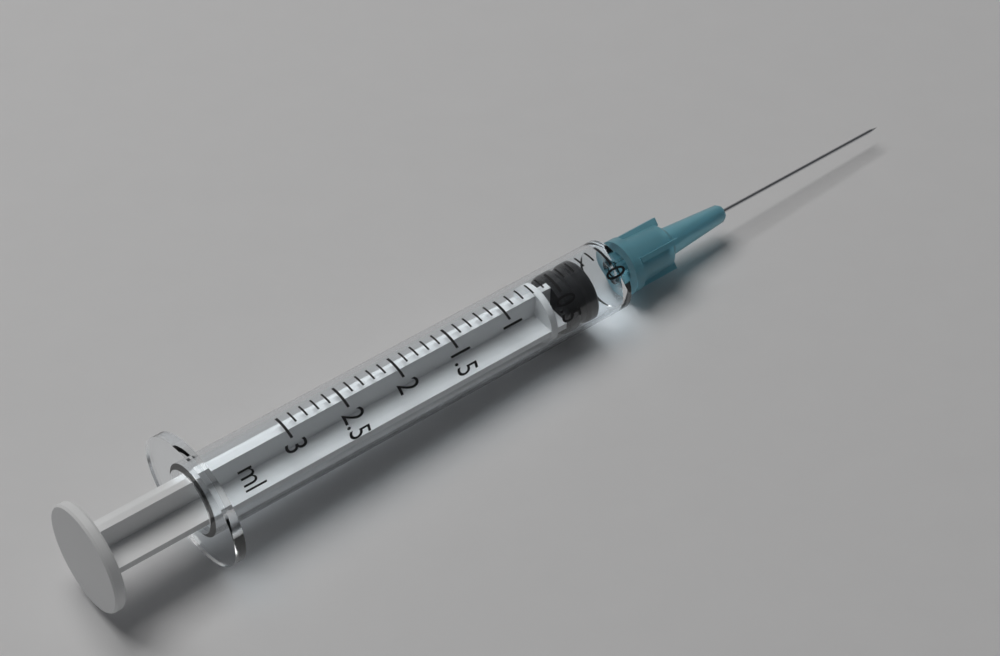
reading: 0.2 ml
